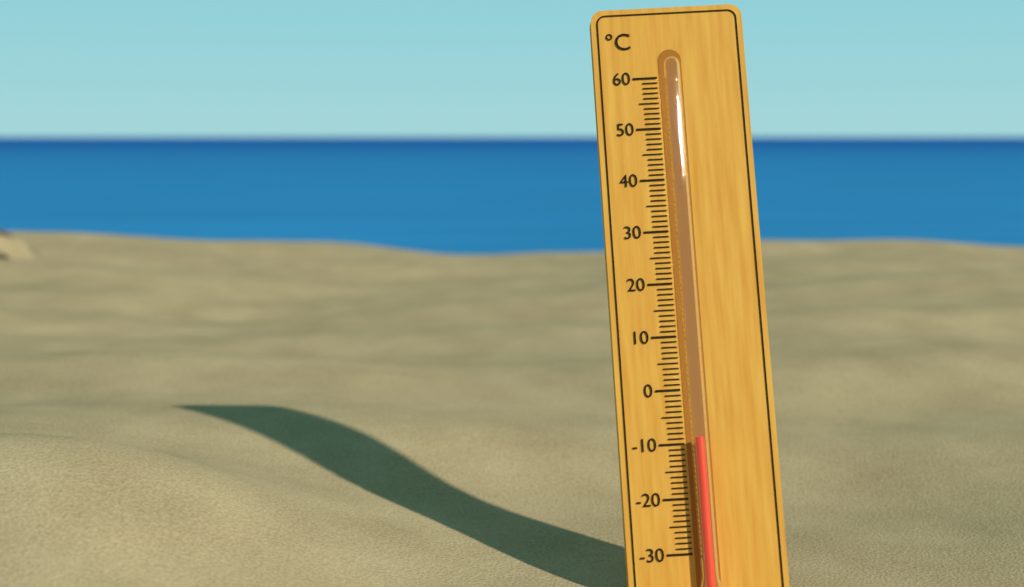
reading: -9 °C
